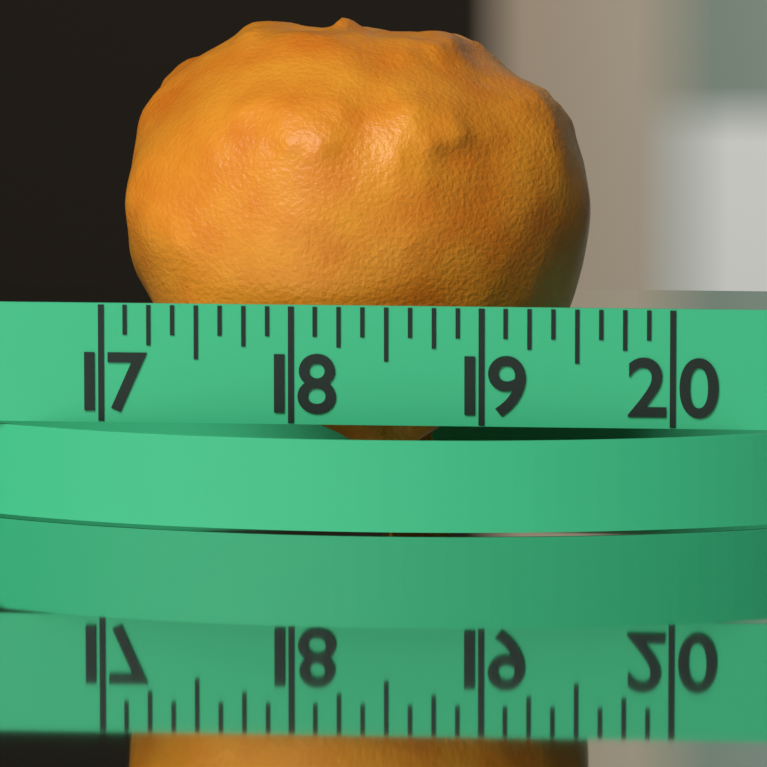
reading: 19.500 (no unit)
